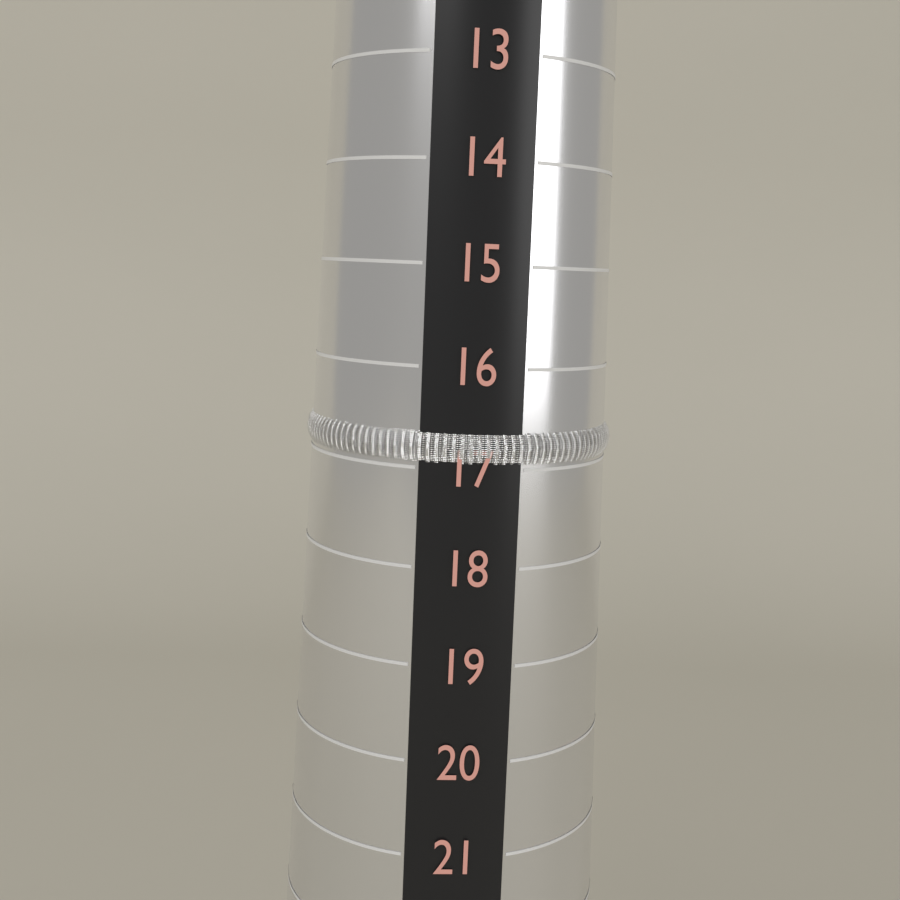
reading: 17 (no unit)
